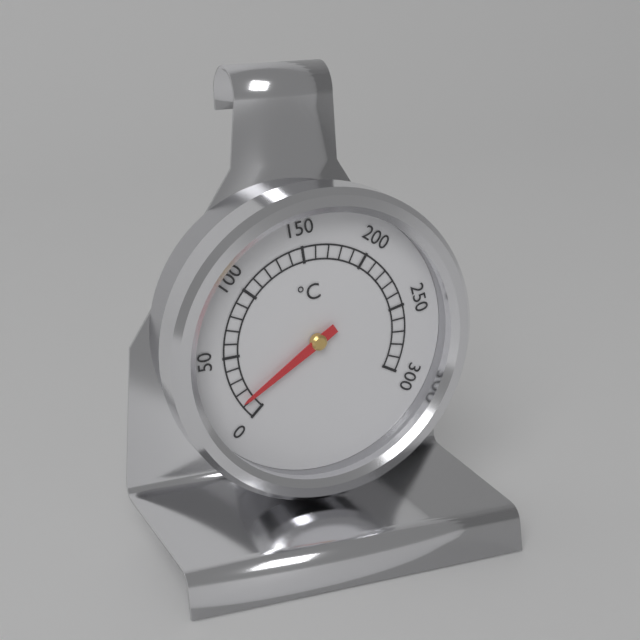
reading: 13 °C
